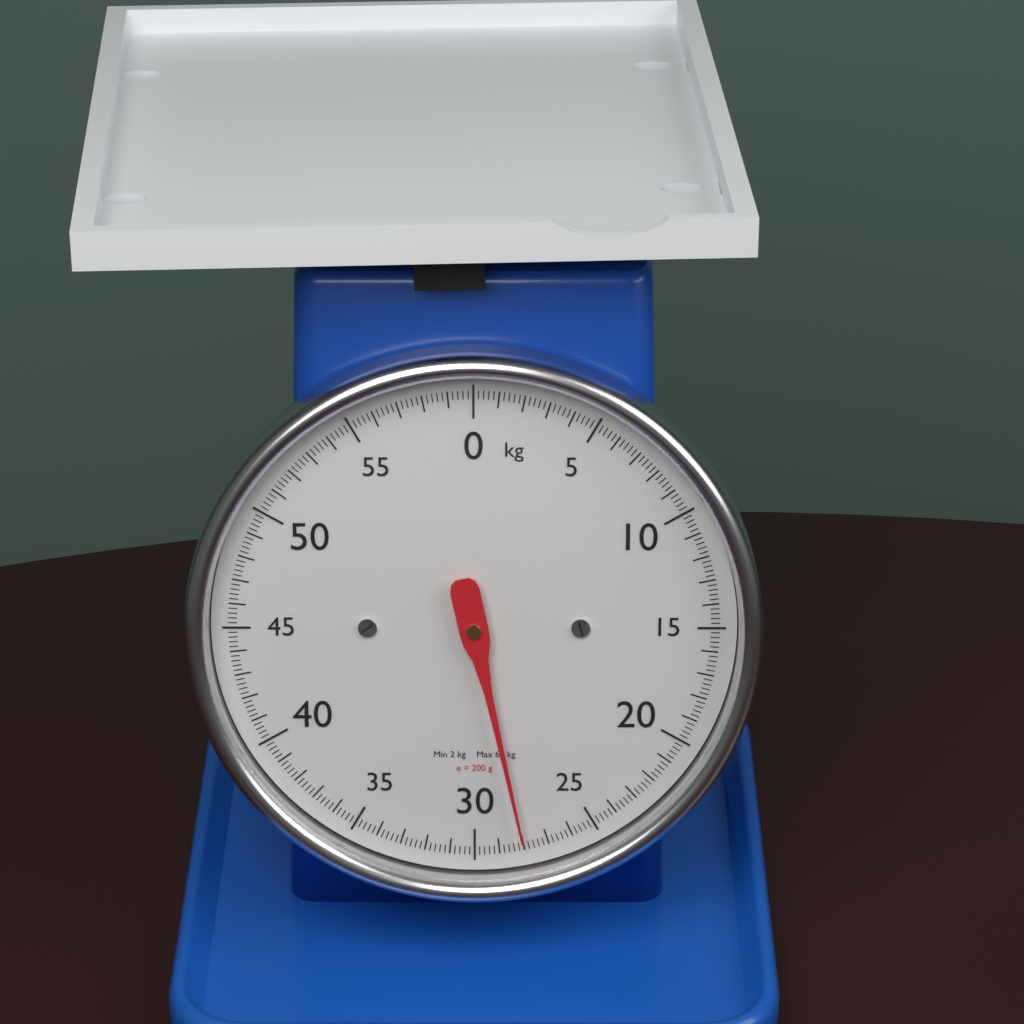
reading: 28.0 kg
